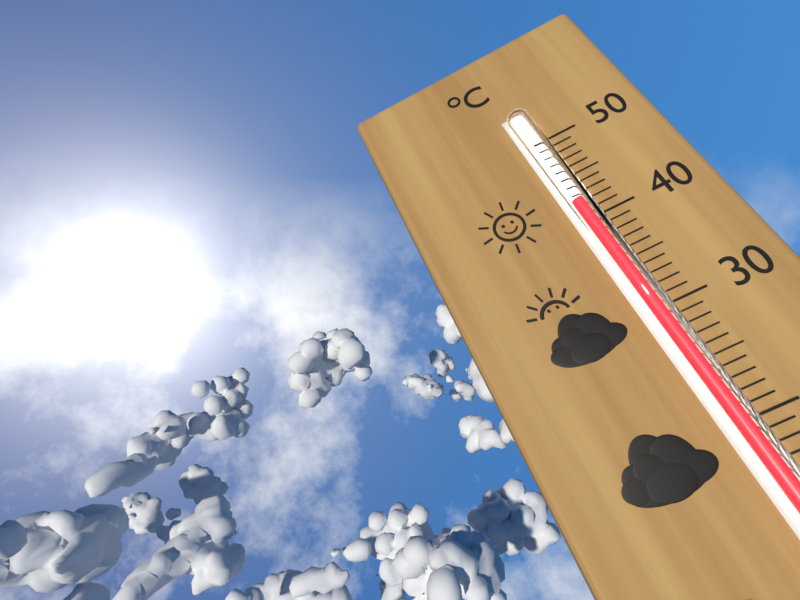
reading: 42 °C
